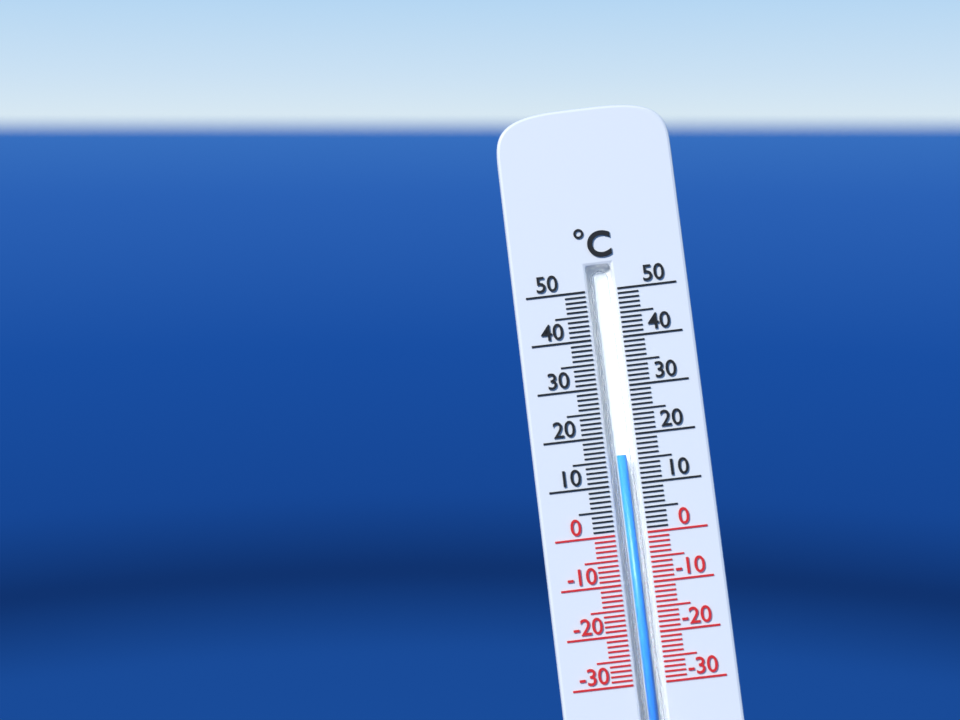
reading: 16 °C
